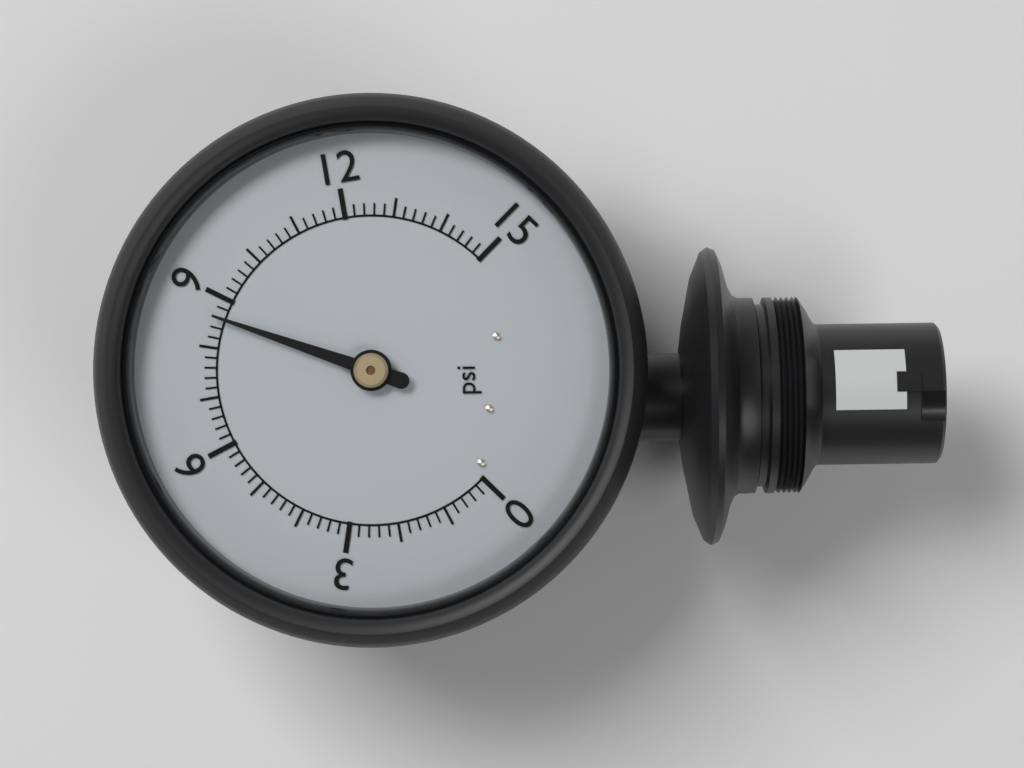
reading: 8.6 psi
